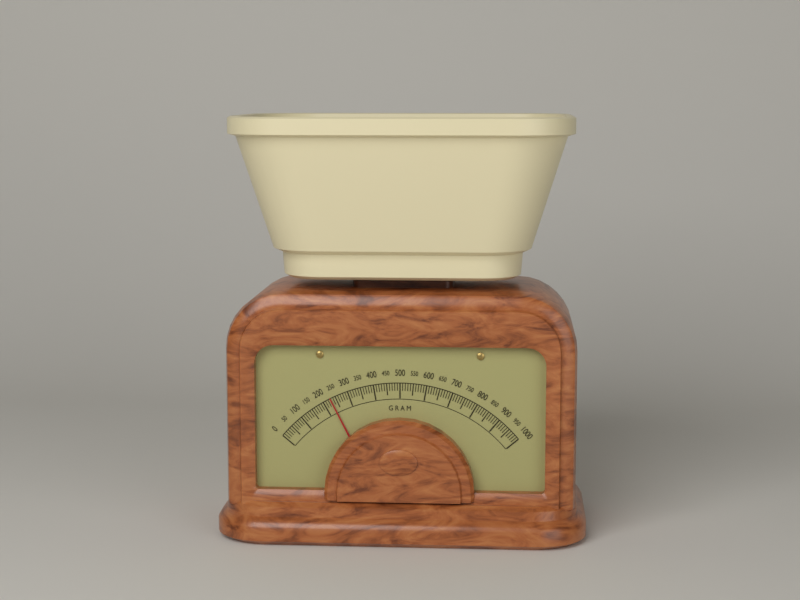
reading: 230 g
